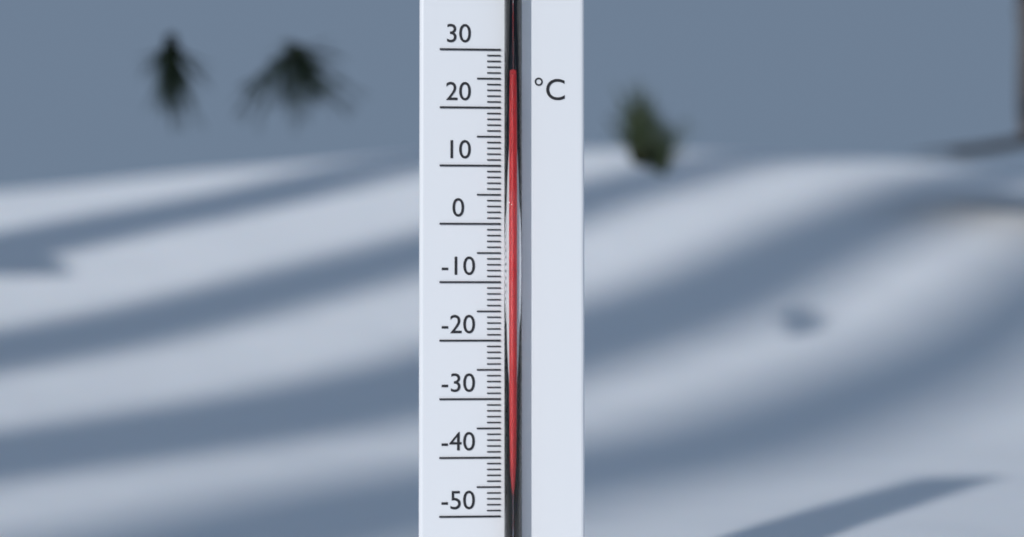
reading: 25 °C
